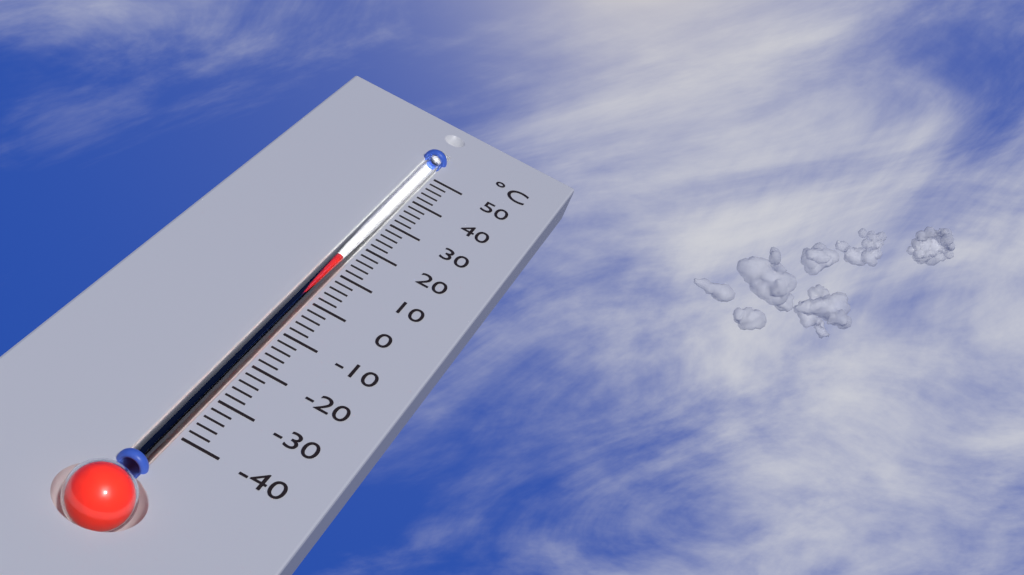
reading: 14 °C
